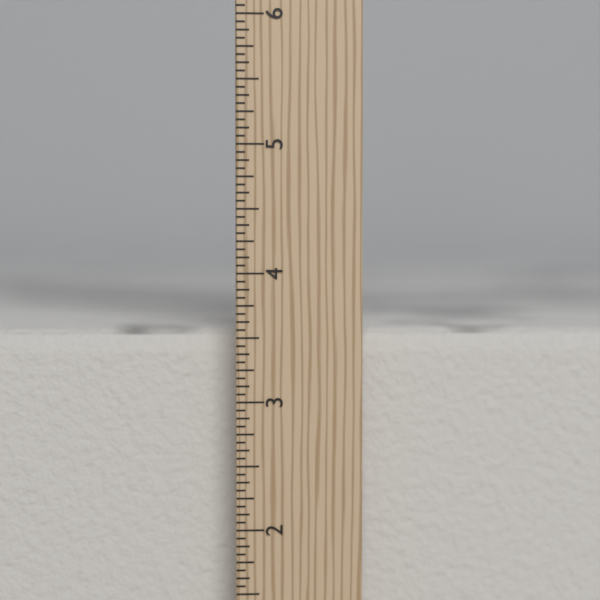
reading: 3.5625 in
